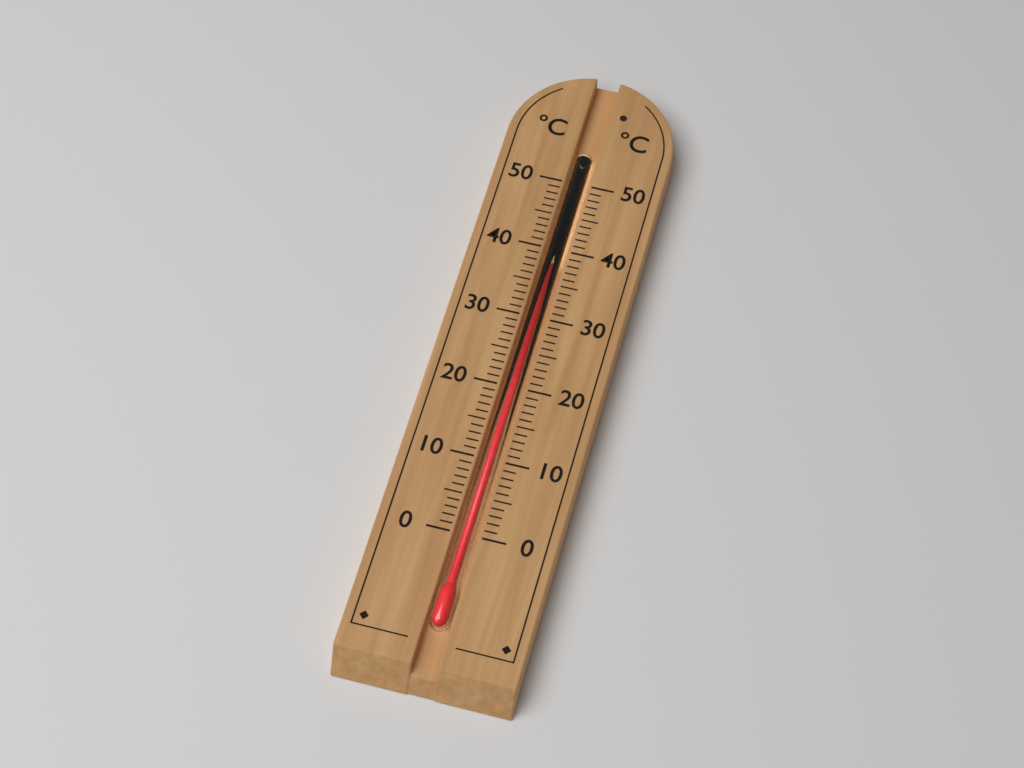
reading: 38 °C
